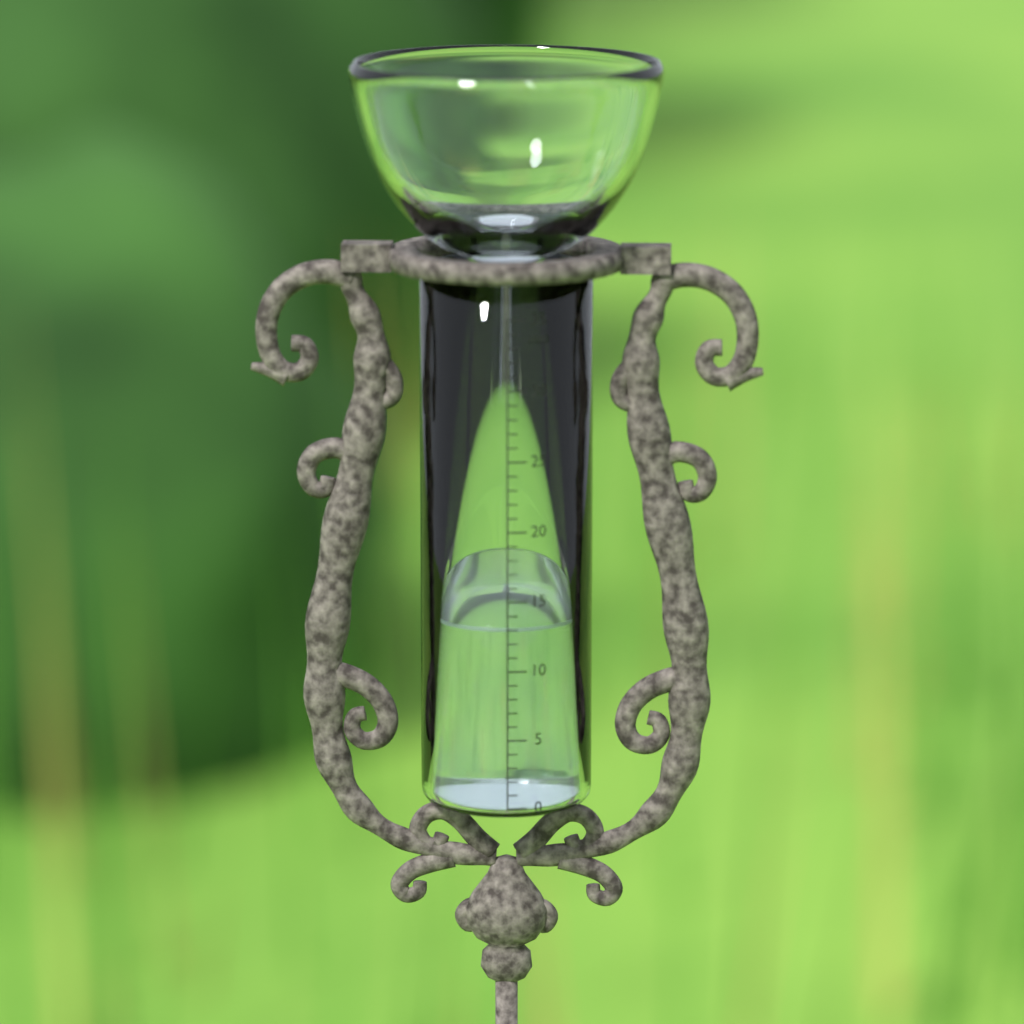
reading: 13 mm
